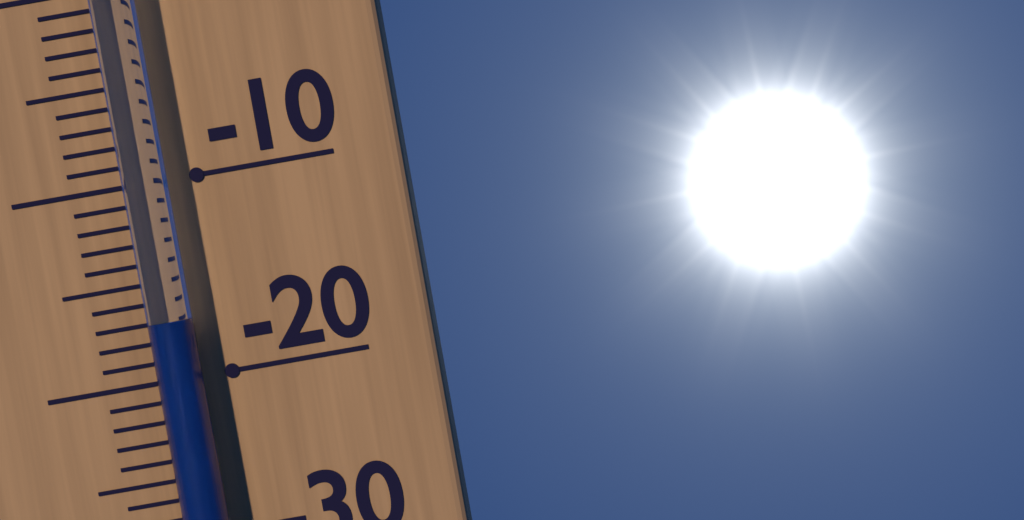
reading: -17 °C
